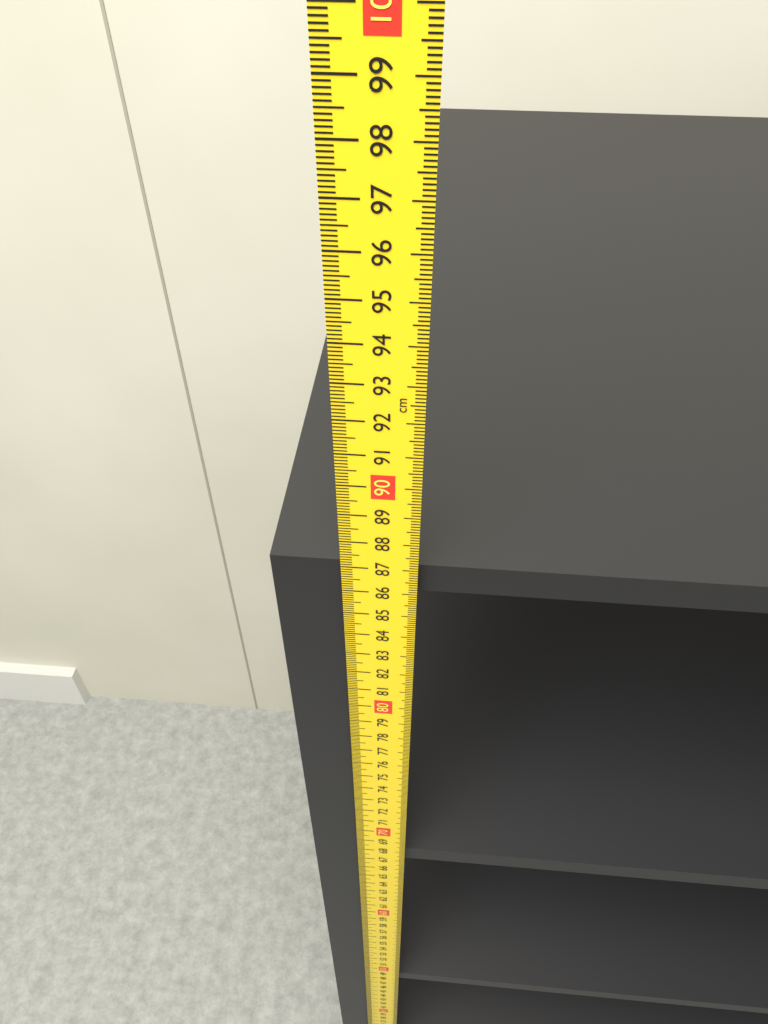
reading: 86.8 cm
